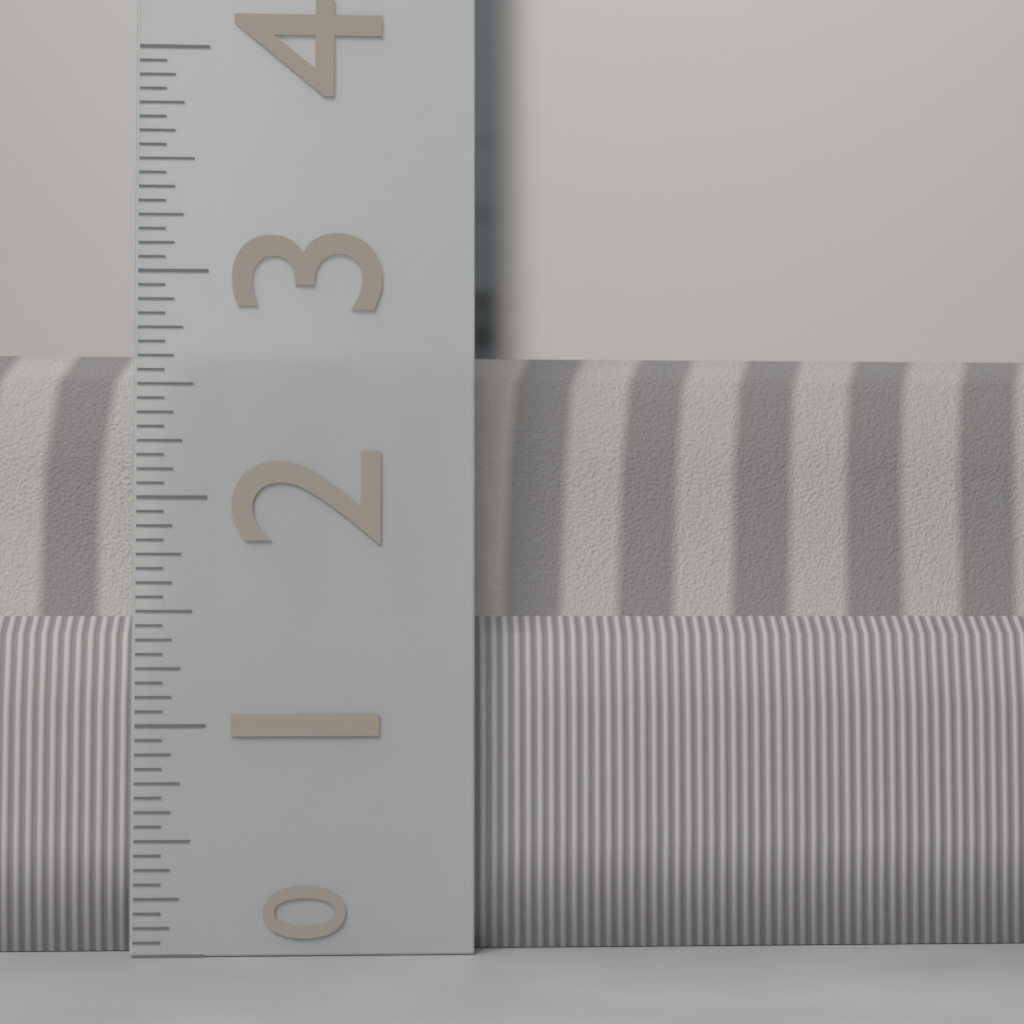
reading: 2.6875 (no unit)
